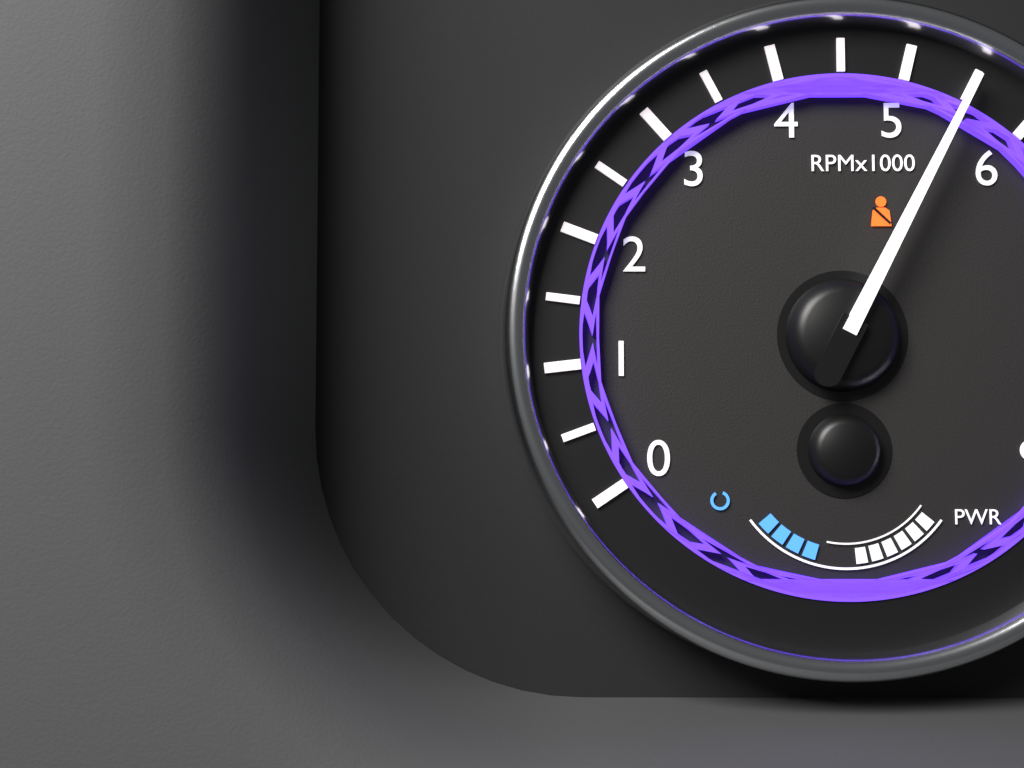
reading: 5500 RPM
